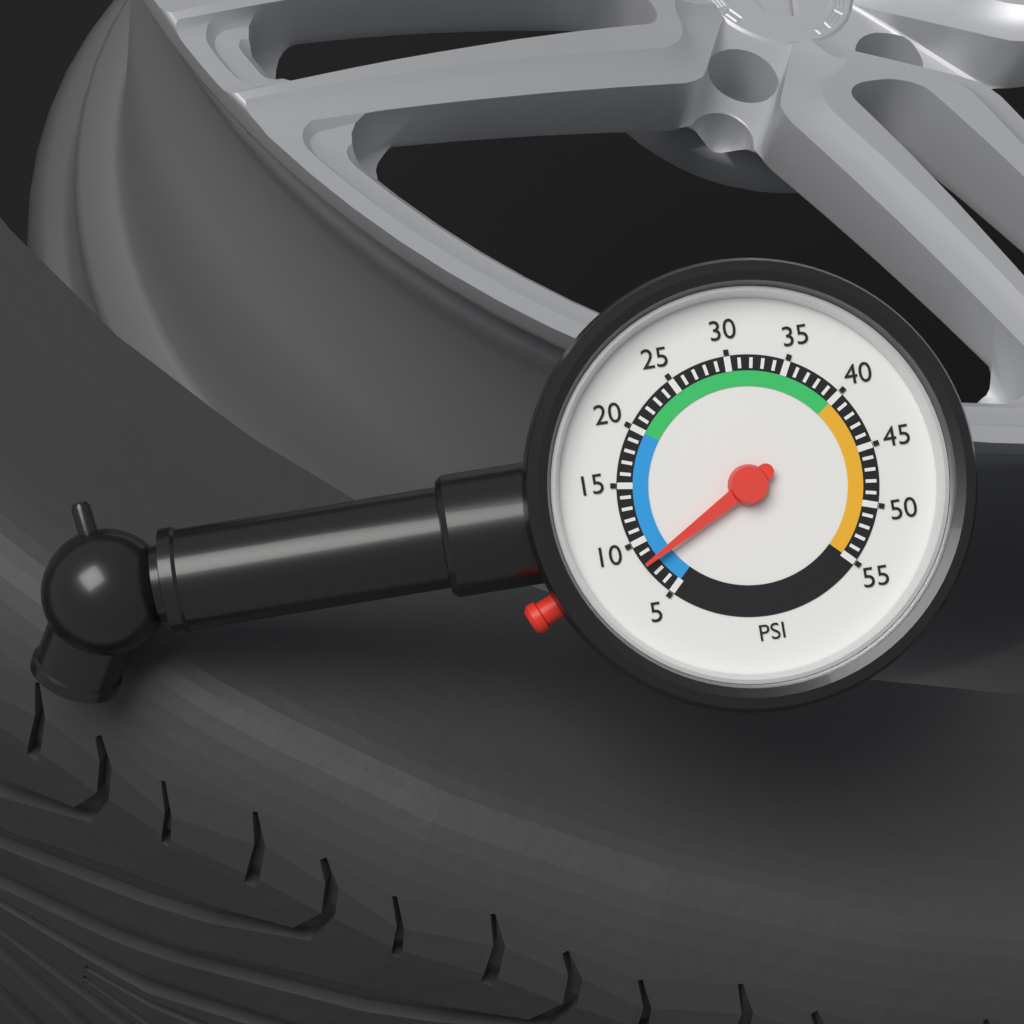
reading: 8 psi
